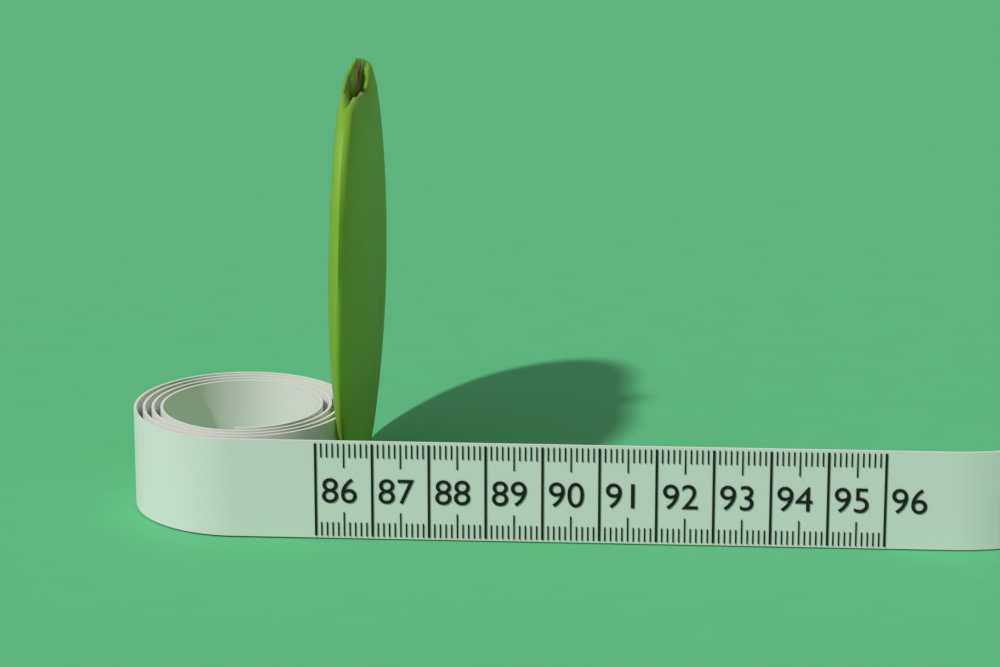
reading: 86.8 (no unit)
